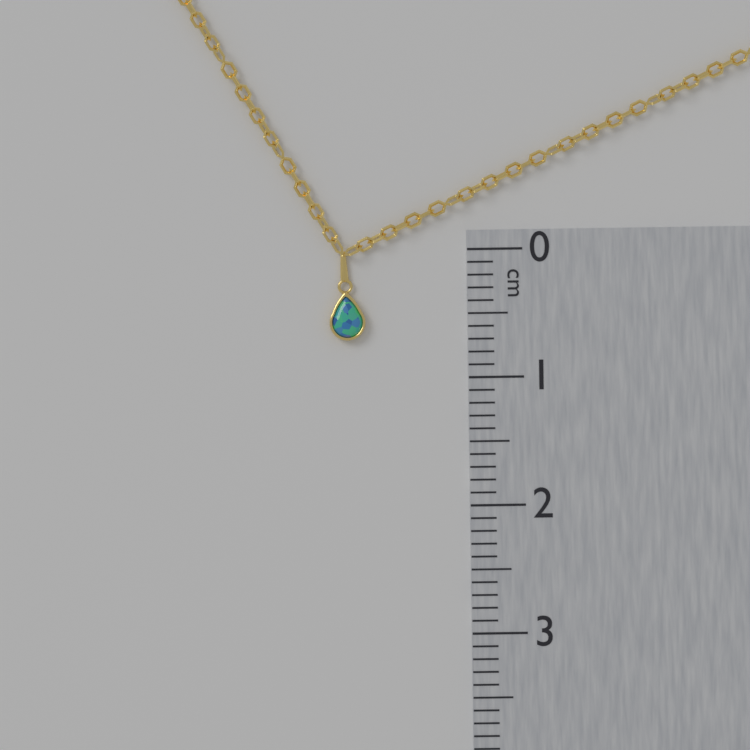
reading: 0.7 cm
